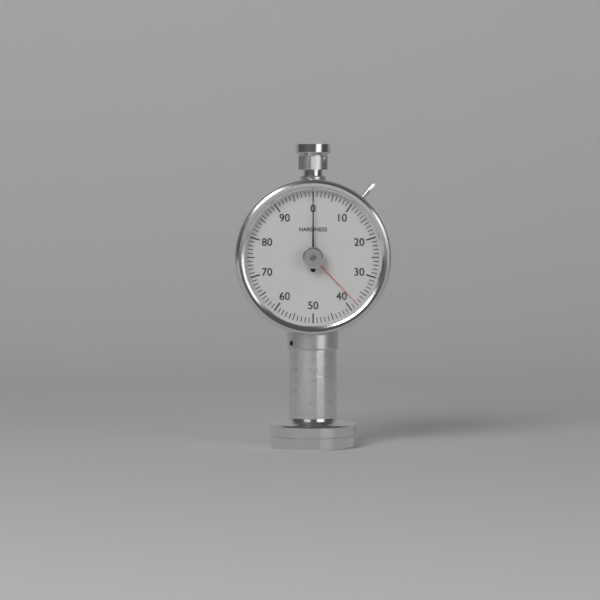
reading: 0 (no unit)
